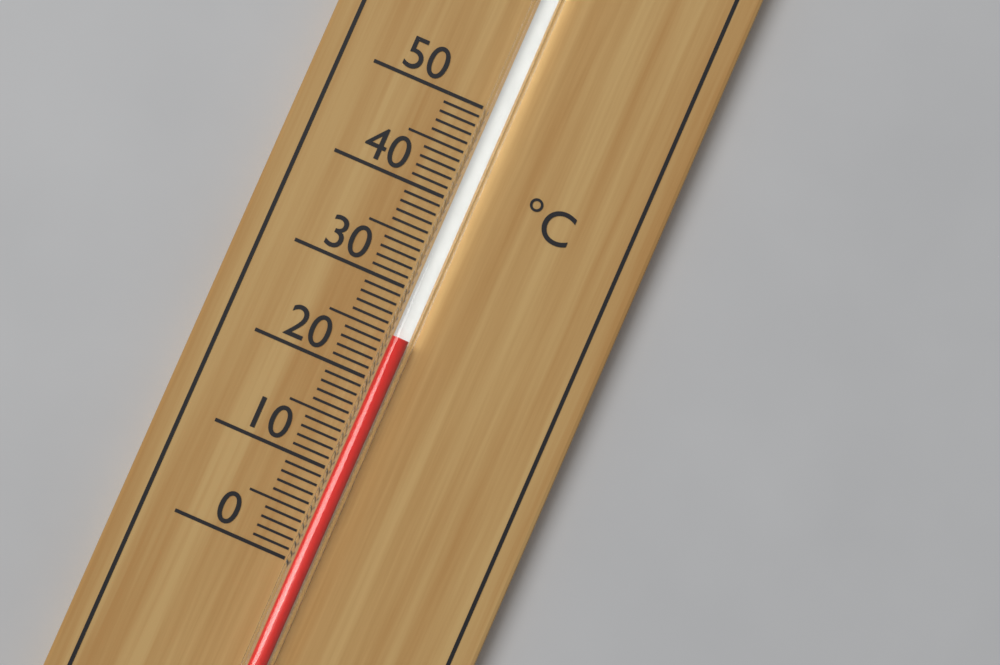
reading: 25 °C
